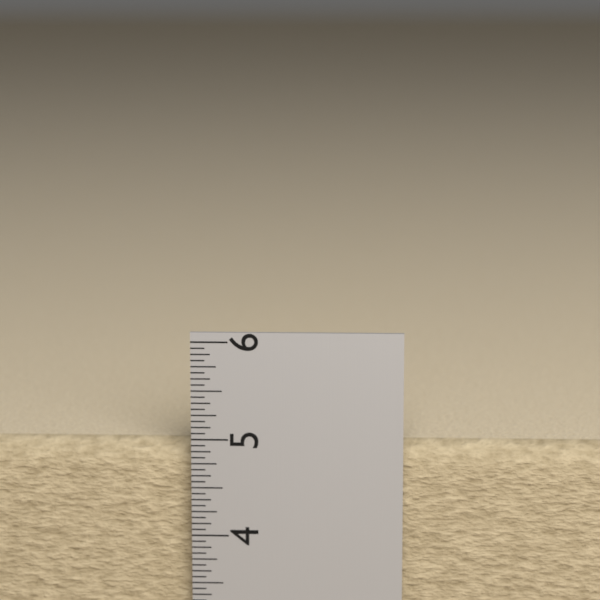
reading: 4.9375 in
